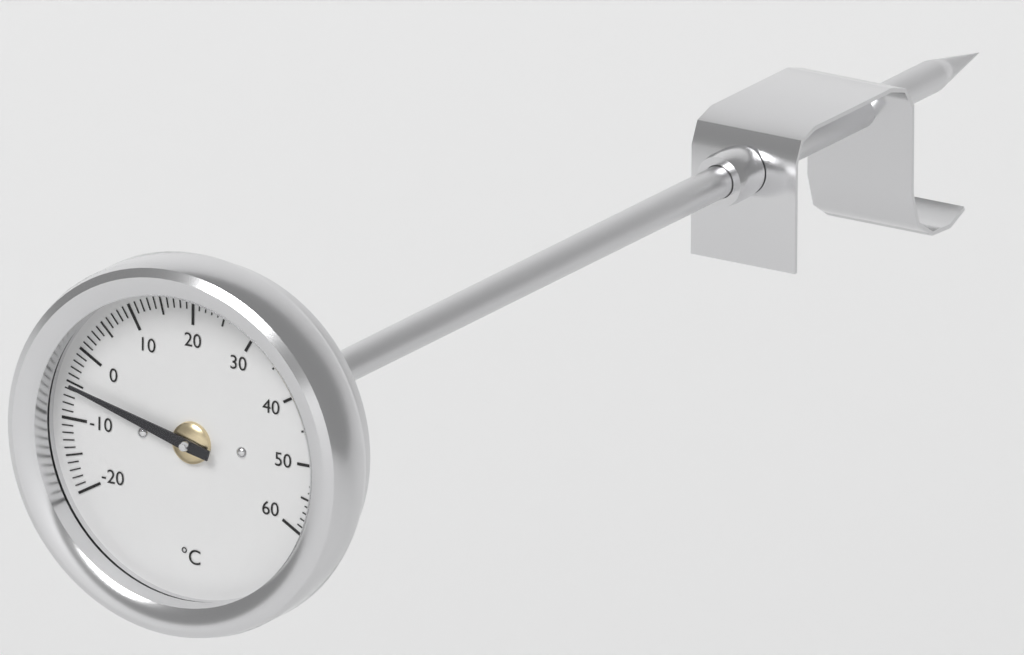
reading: -5 °C
